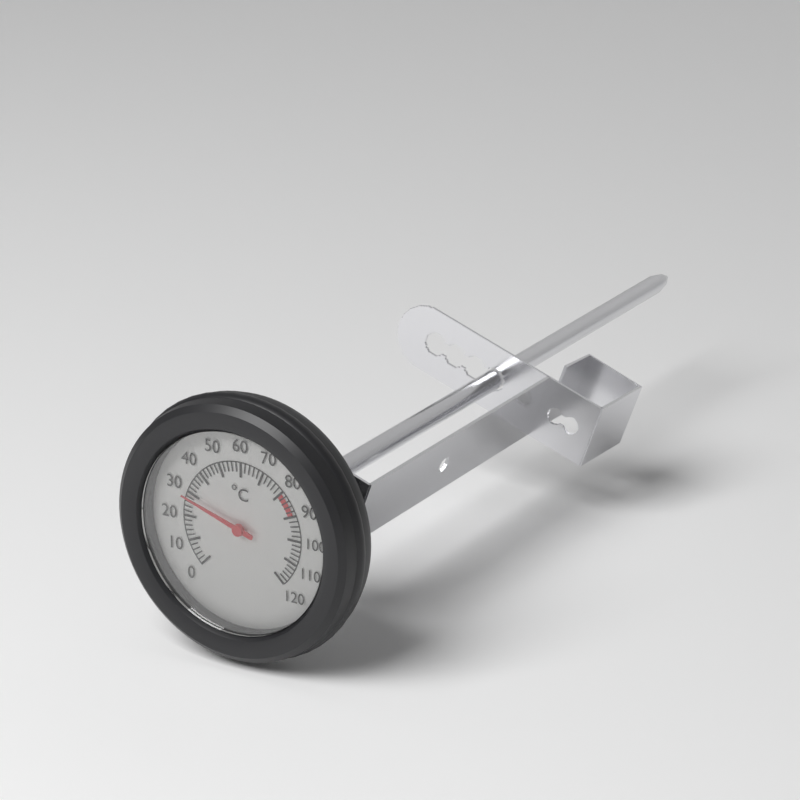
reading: 28 °C
